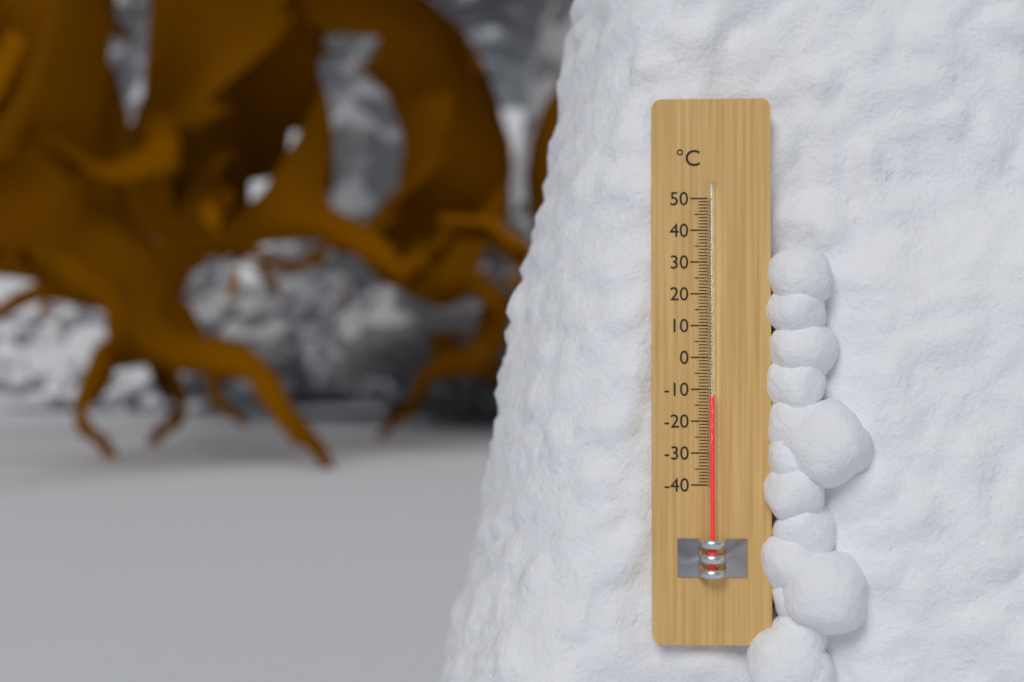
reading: -12 °C
